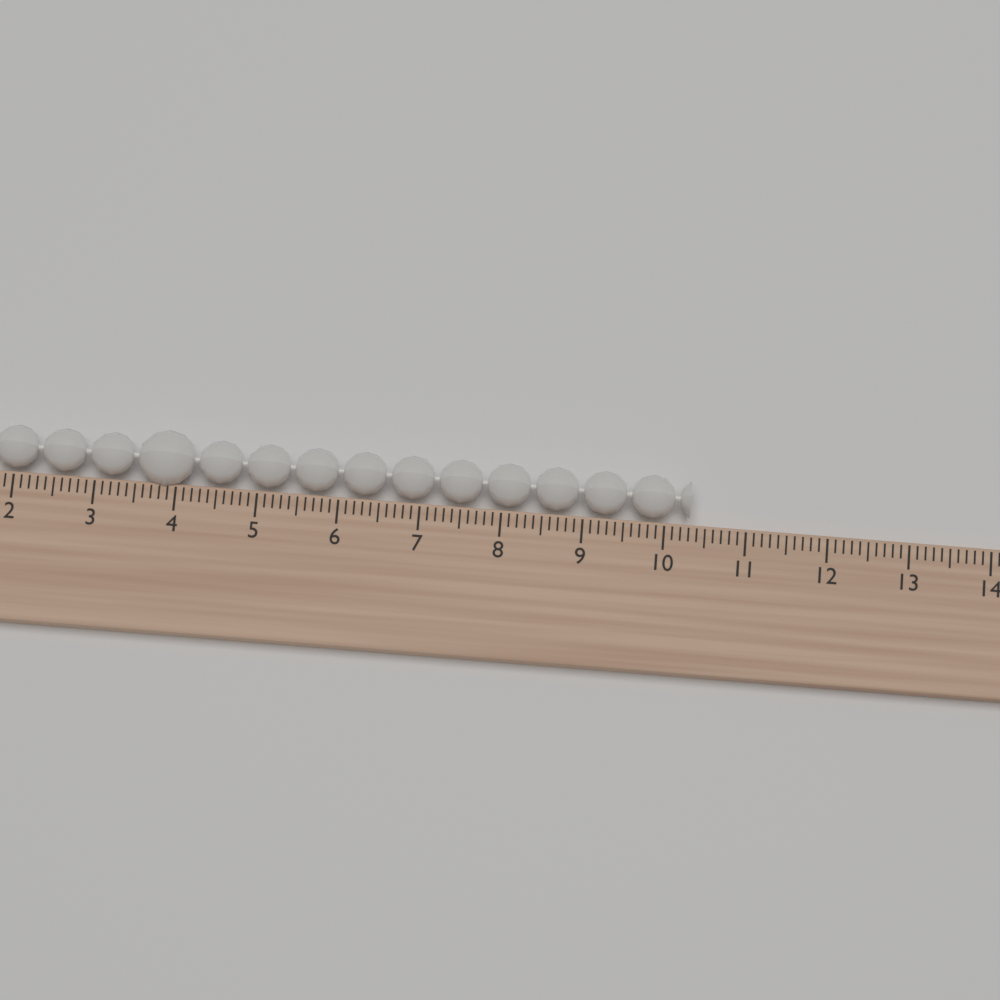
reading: 10.3 (no unit)
